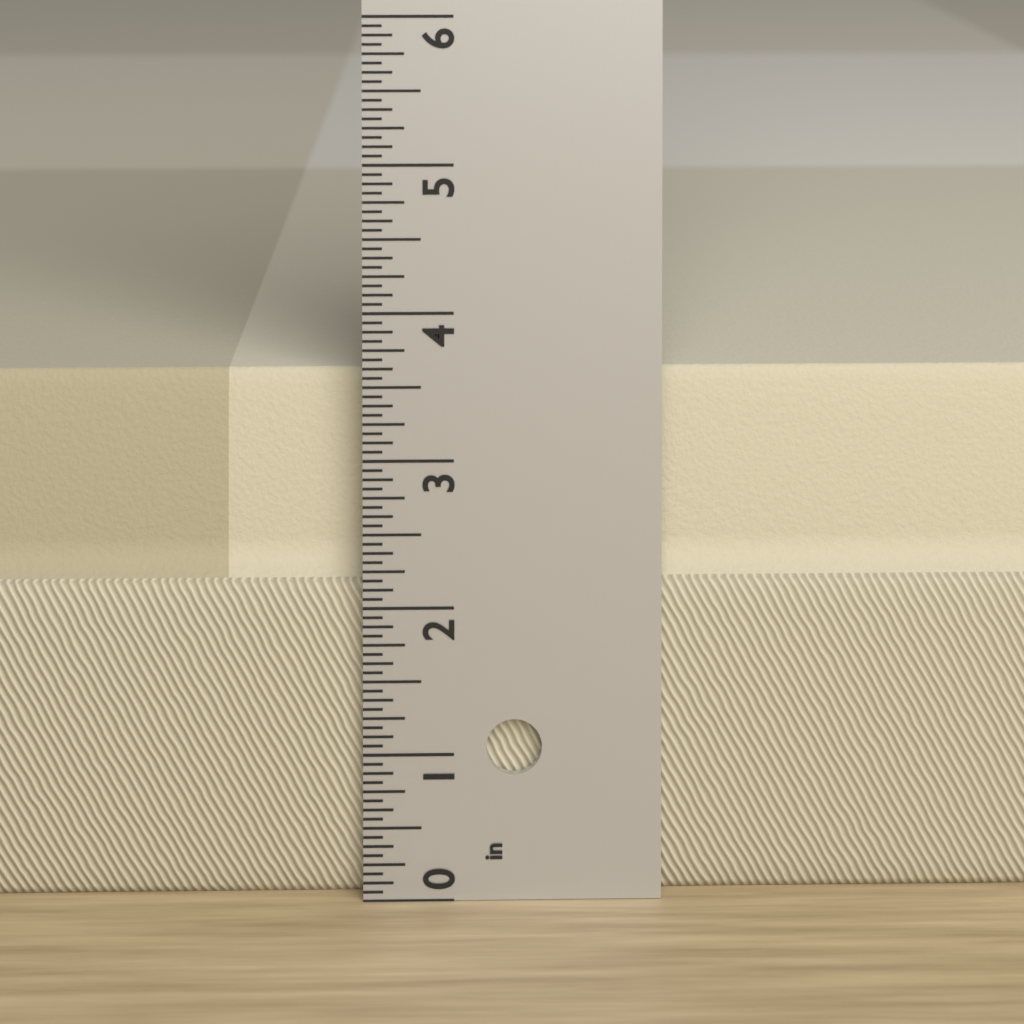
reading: 3.5625 in
